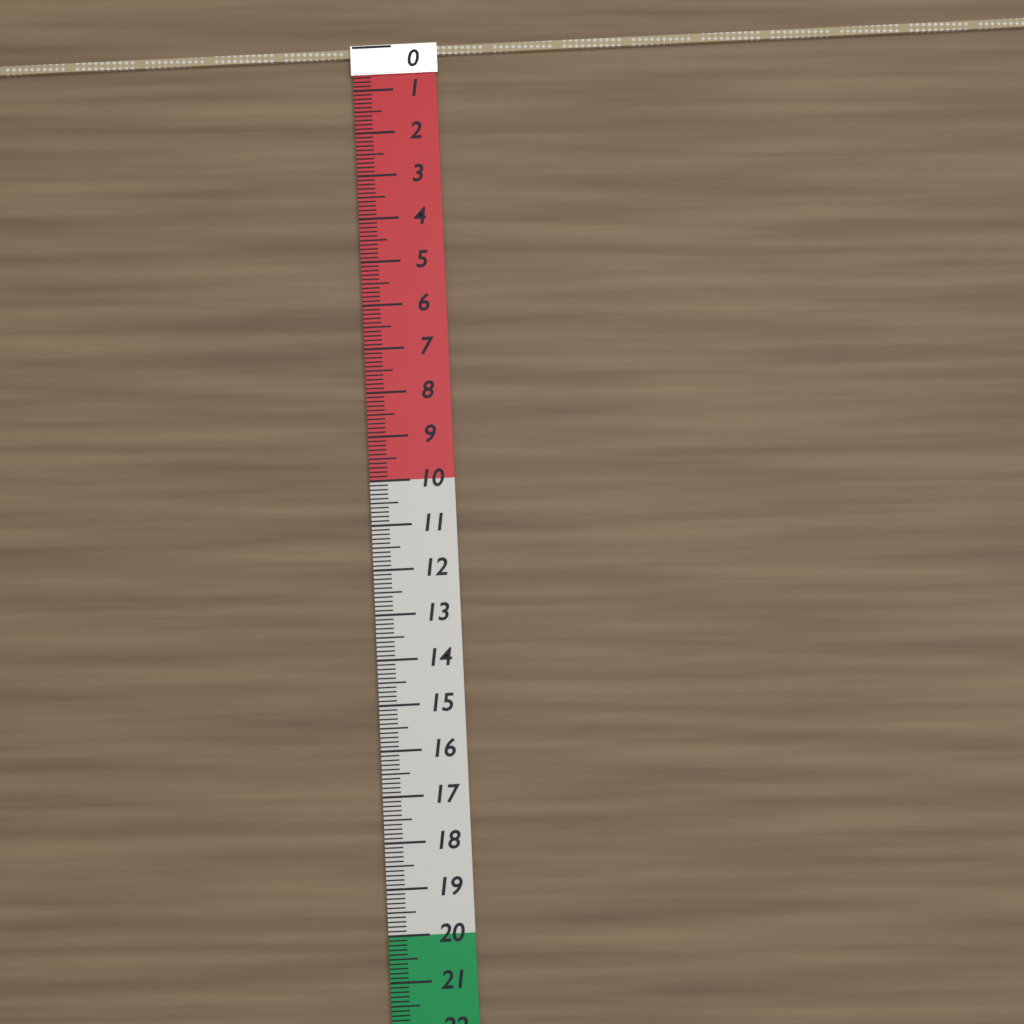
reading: 0.2 (no unit)
